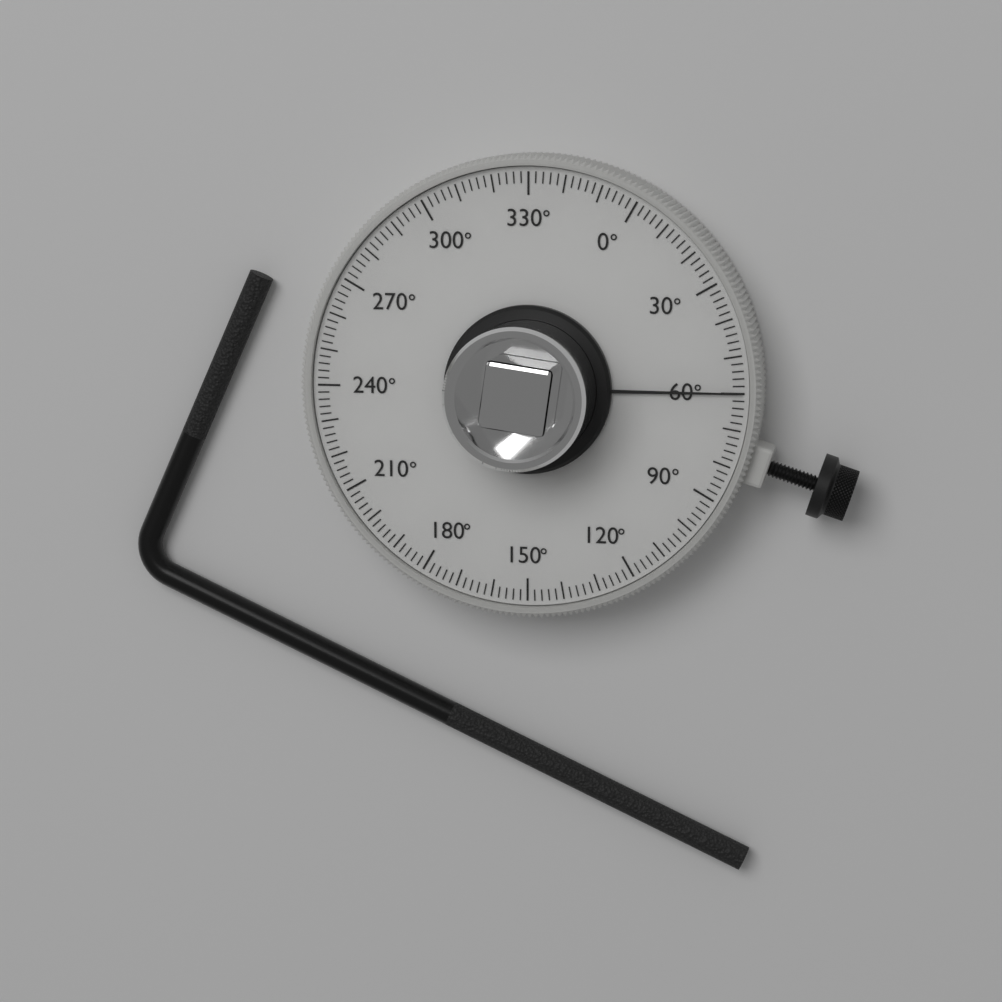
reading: 60 °
